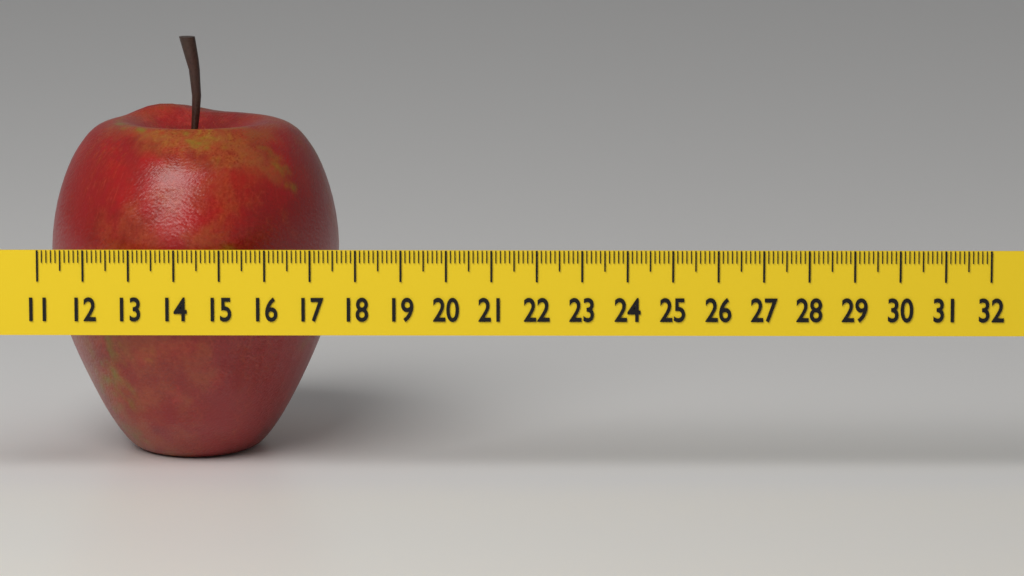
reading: 17.5 (no unit)
